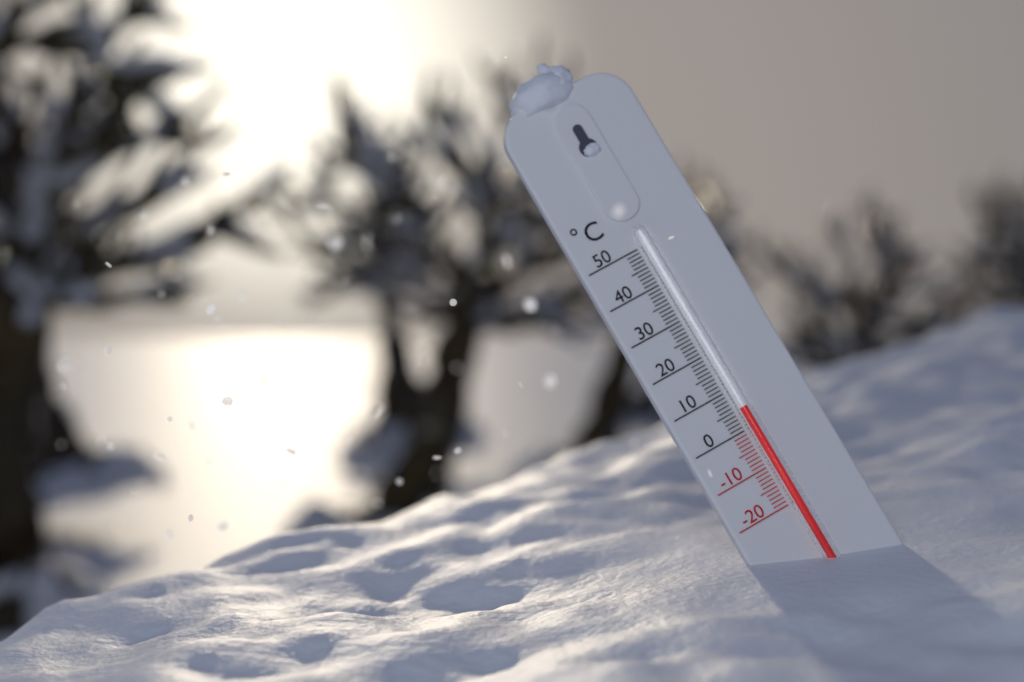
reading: 5 °C
